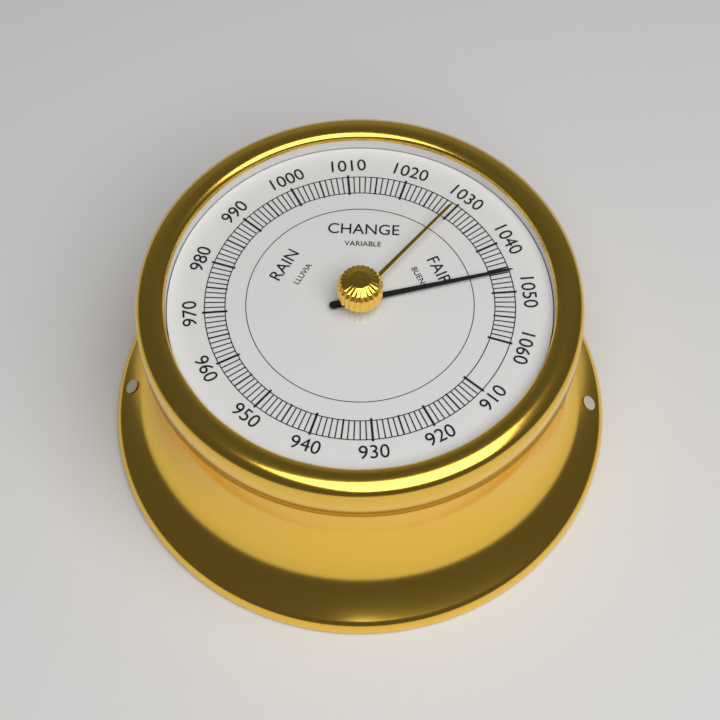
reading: 1046 (no unit)
